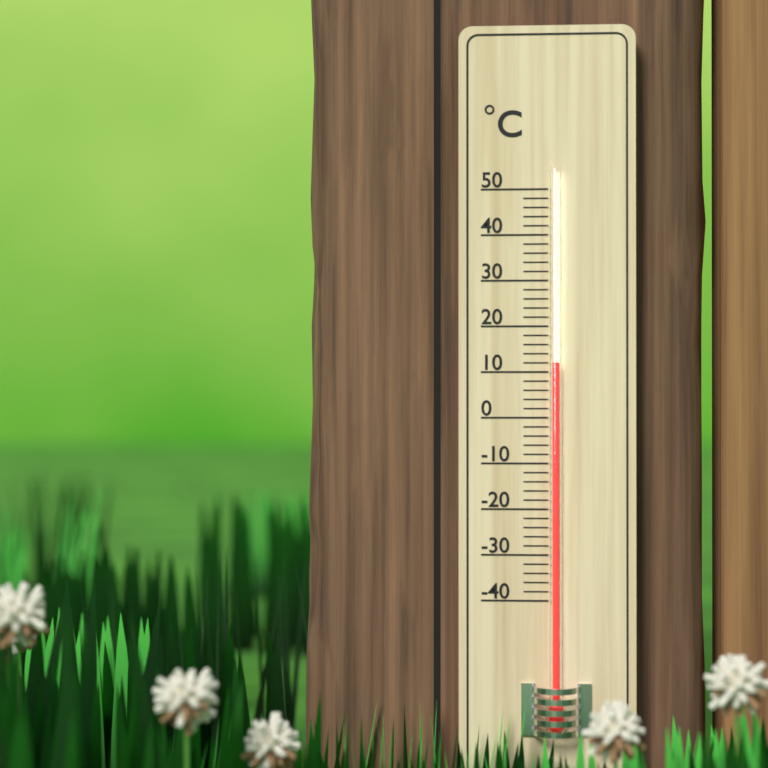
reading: 12 °C
